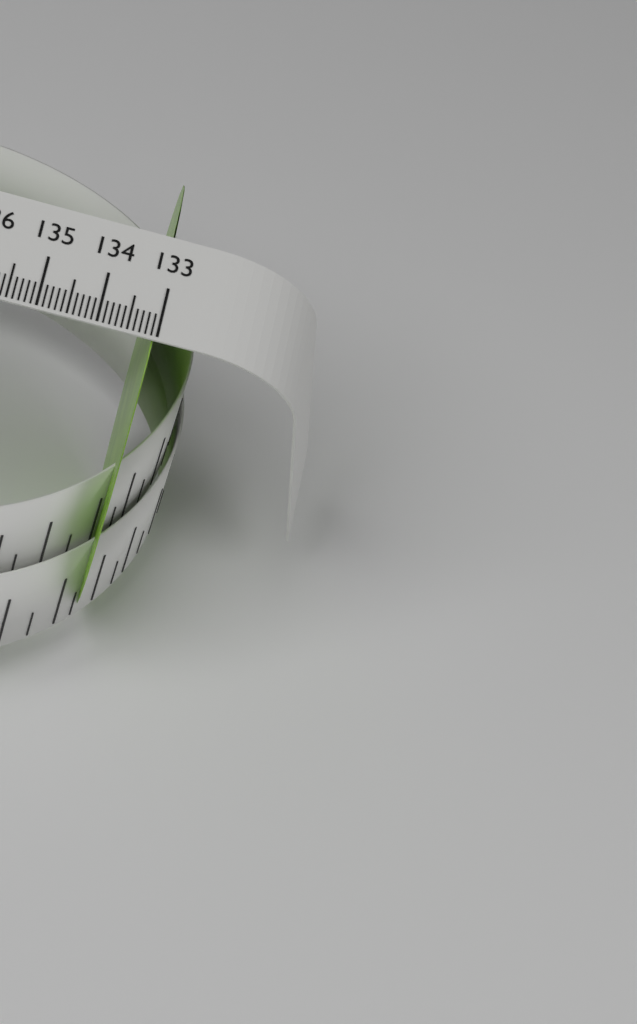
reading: 133.1 (no unit)
